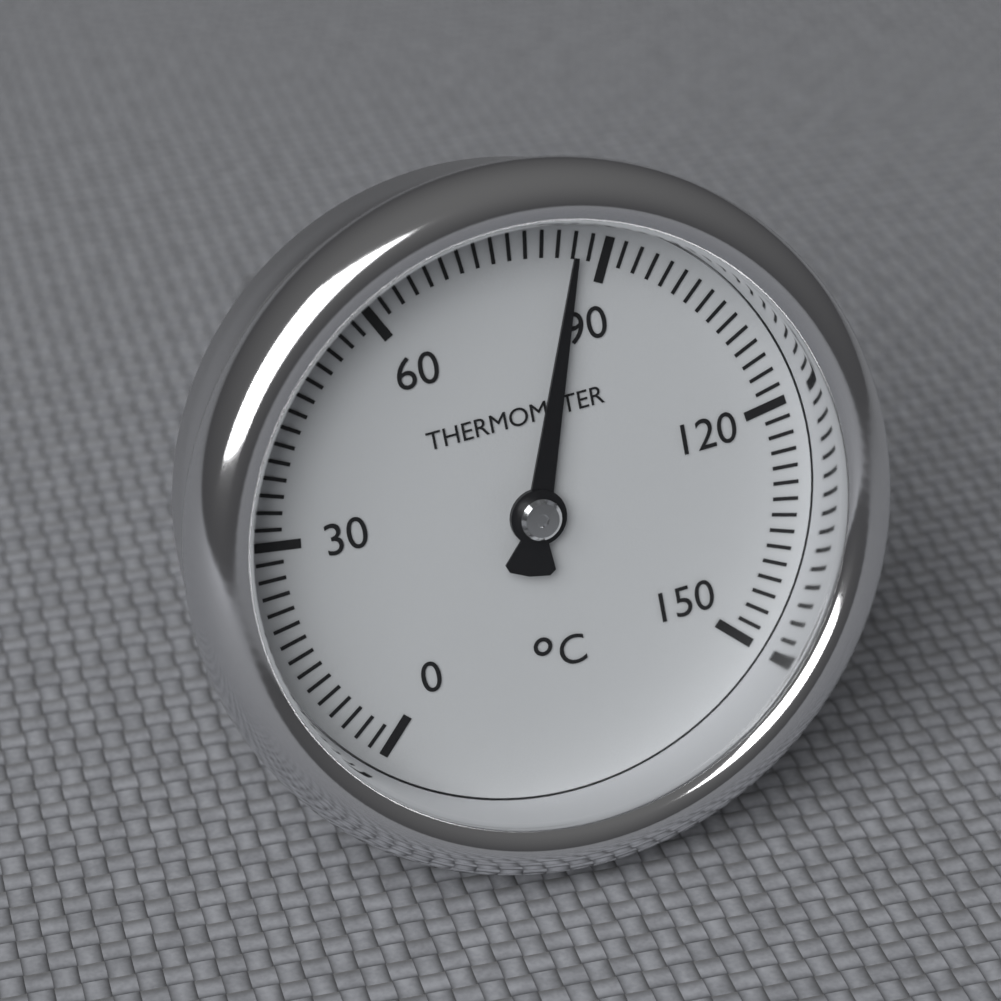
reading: 86 °C
